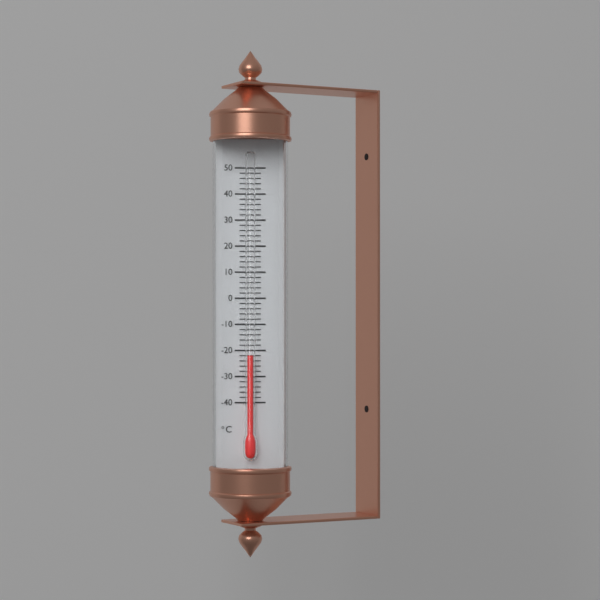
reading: -22 °C
